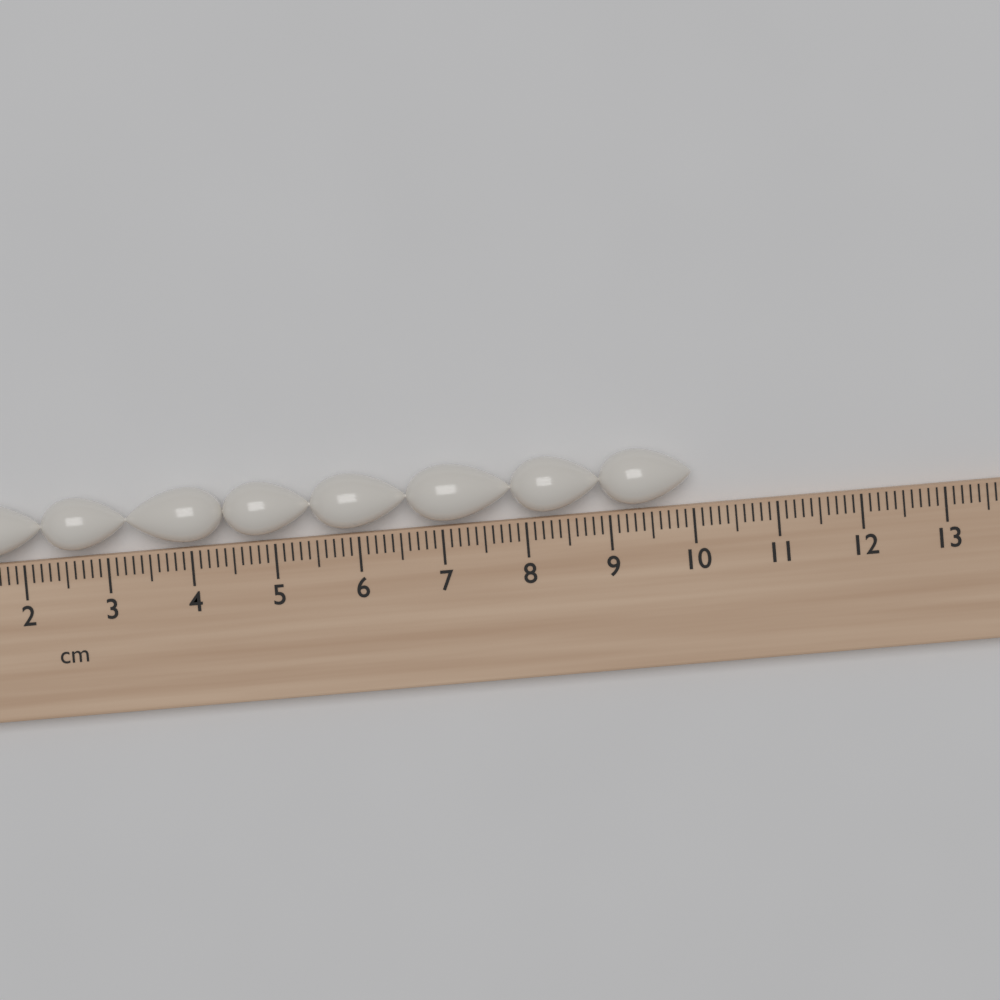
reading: 10.0 cm
